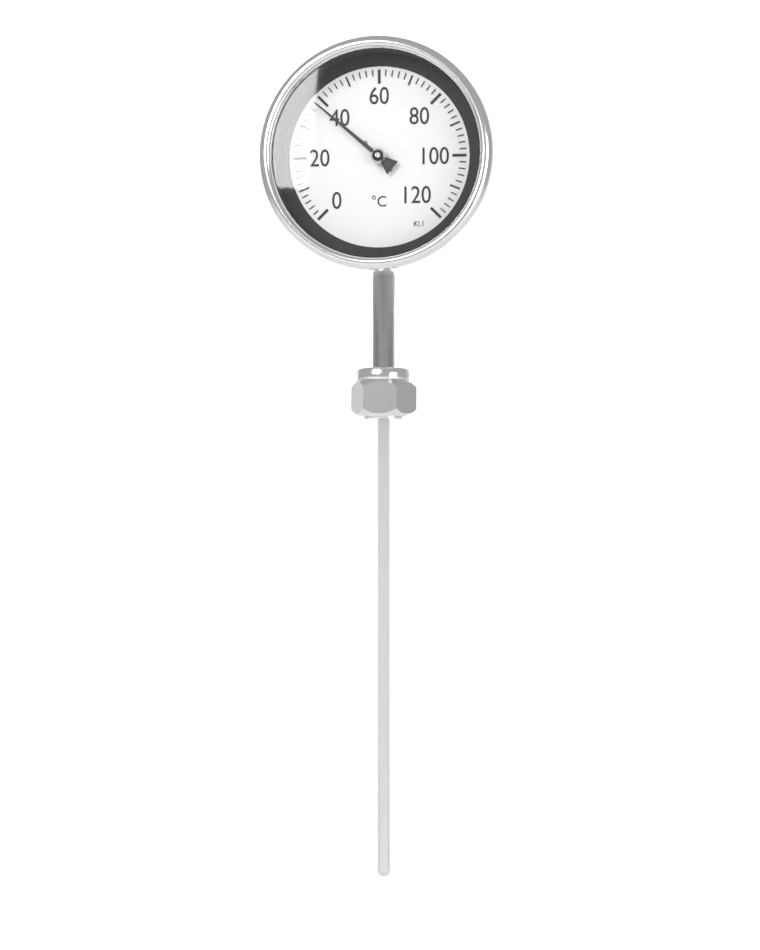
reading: 38 °C
